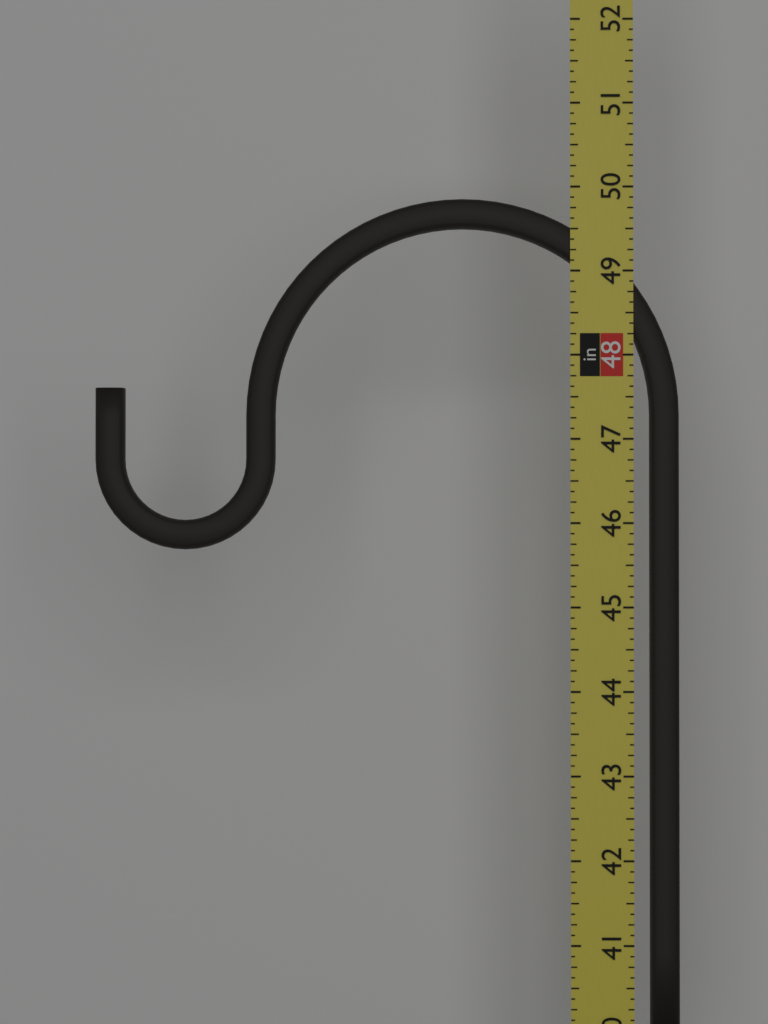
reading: 49.875 in
